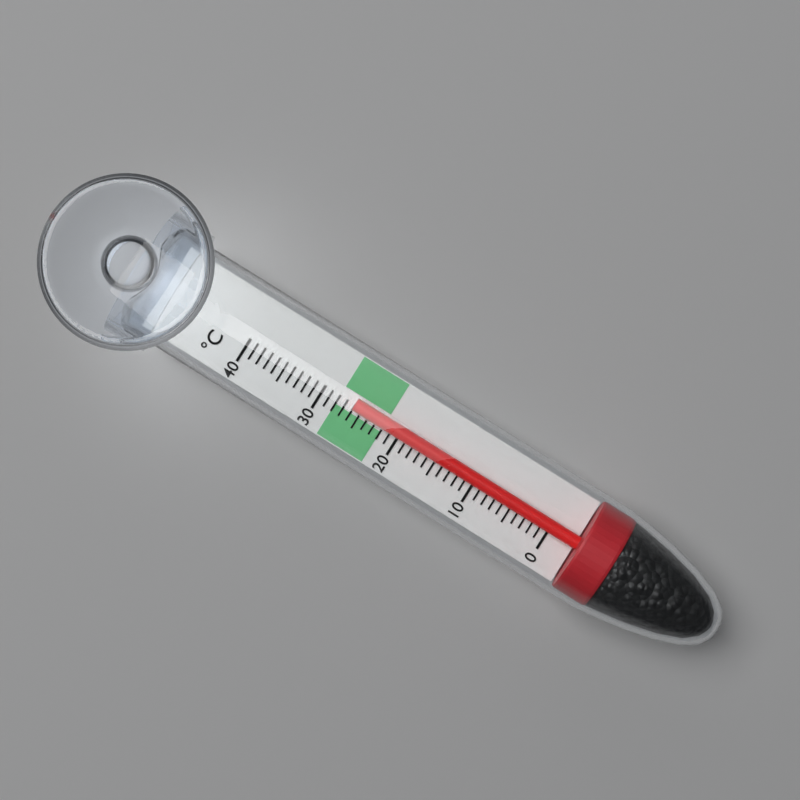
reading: 26 °C
